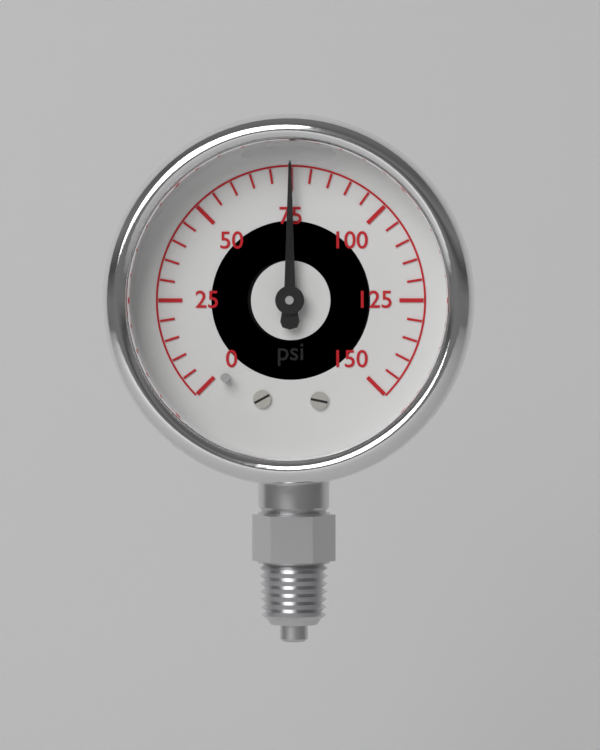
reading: 75 psi
